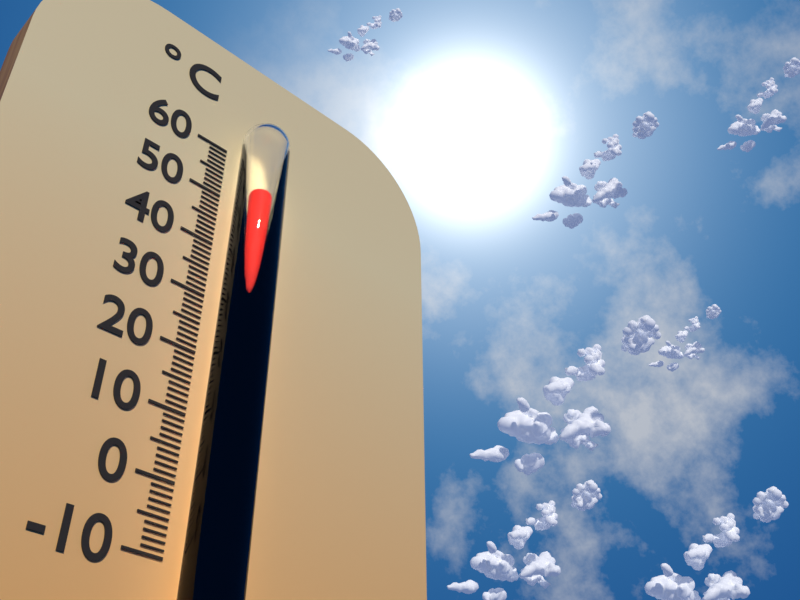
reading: 50 °C
